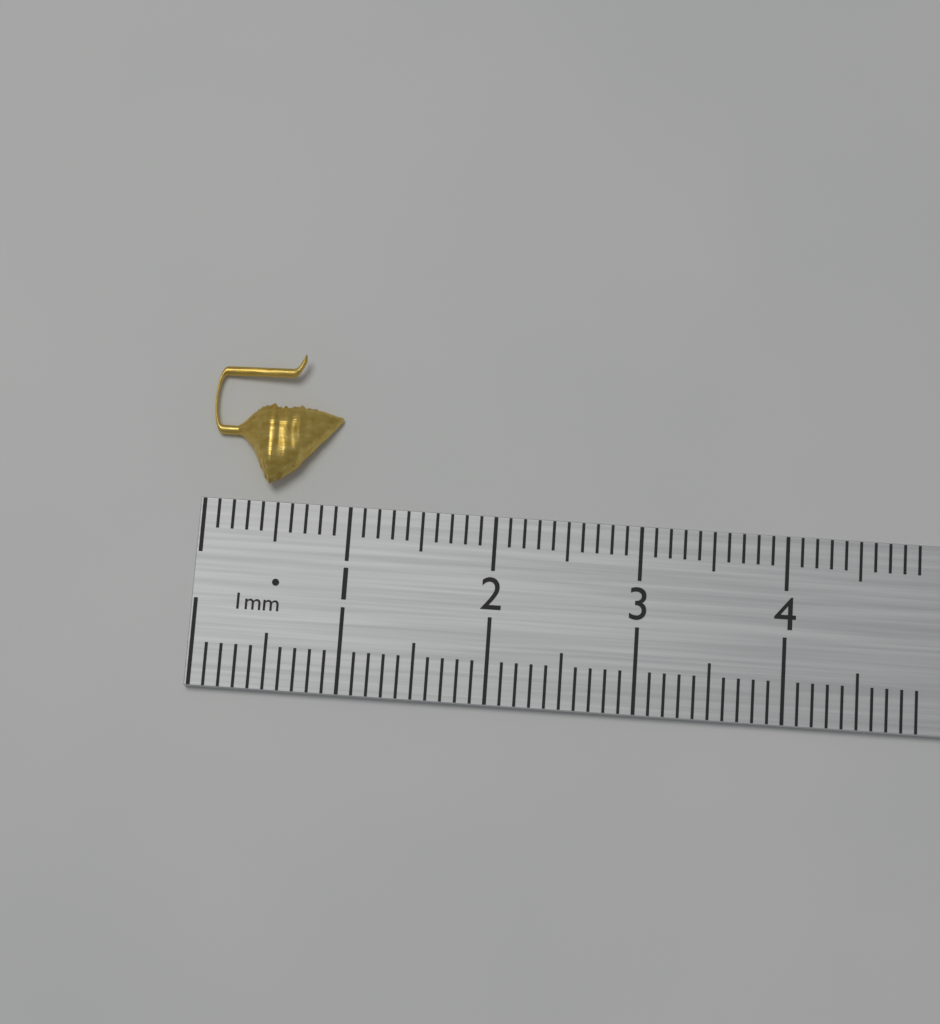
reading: 0.9 cm
